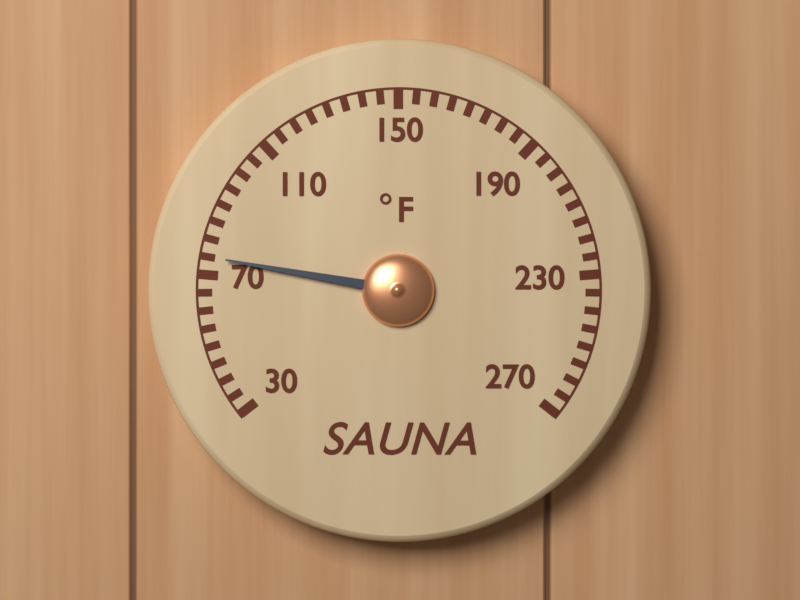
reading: 75 °F
